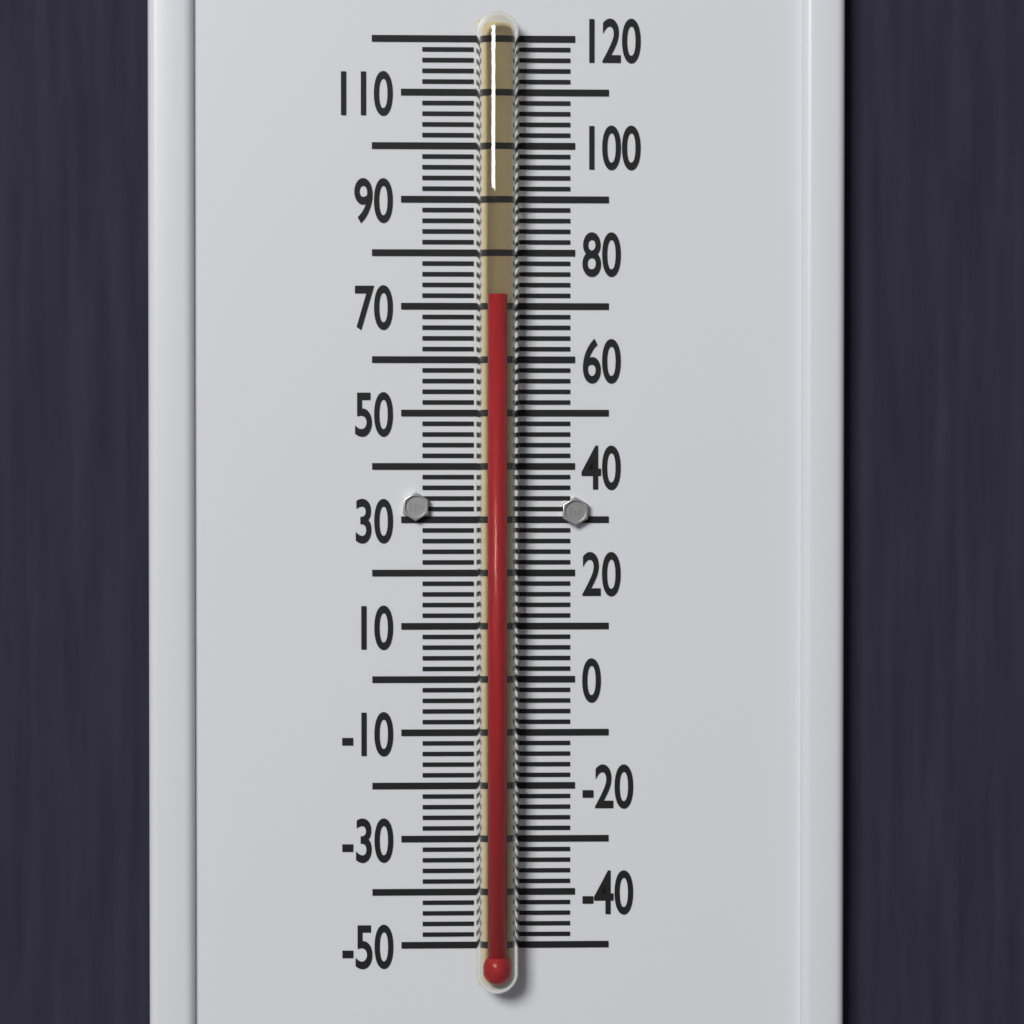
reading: 72 °F
